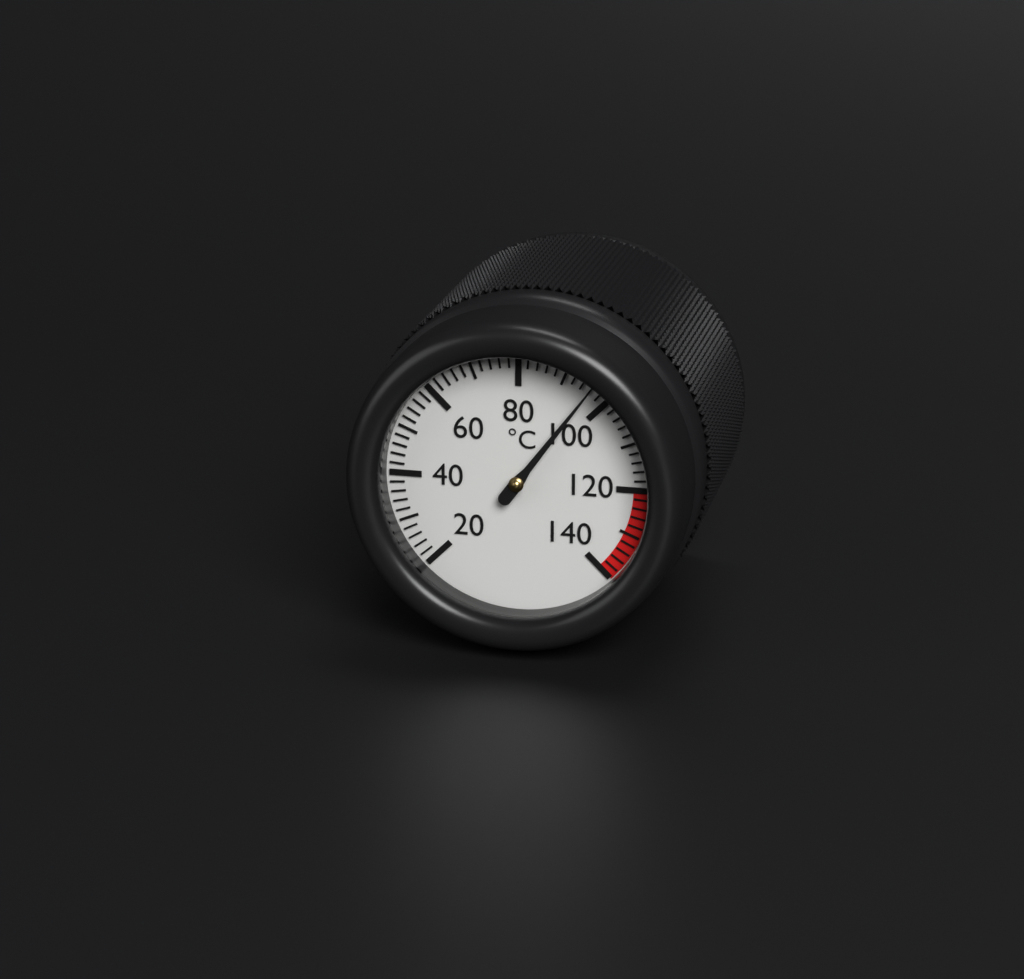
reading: 96 °C
